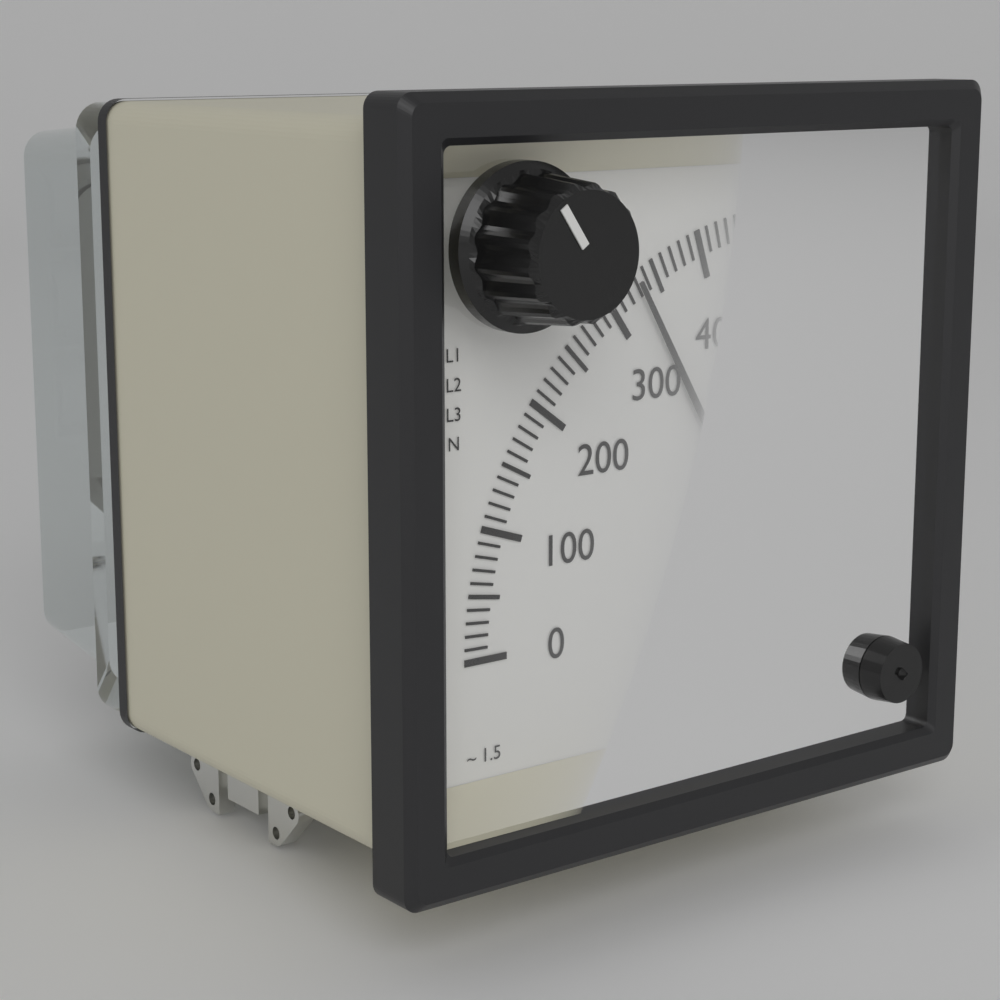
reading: 330 V
